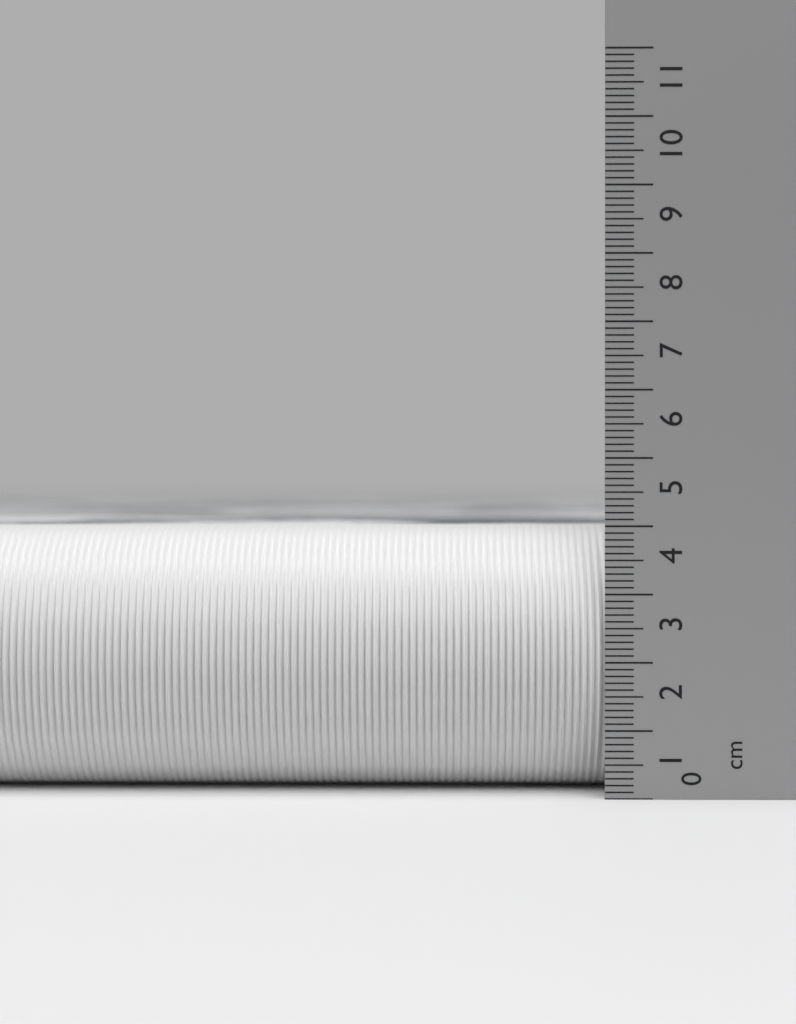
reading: 4.0 cm
